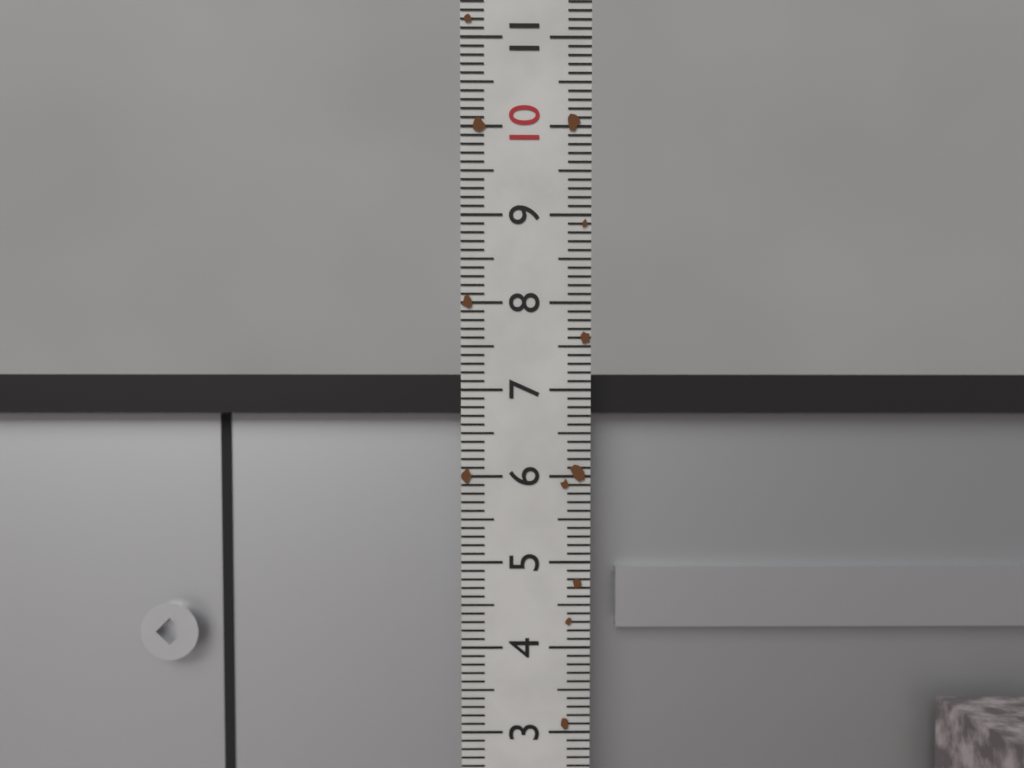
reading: 7.2 (no unit)
